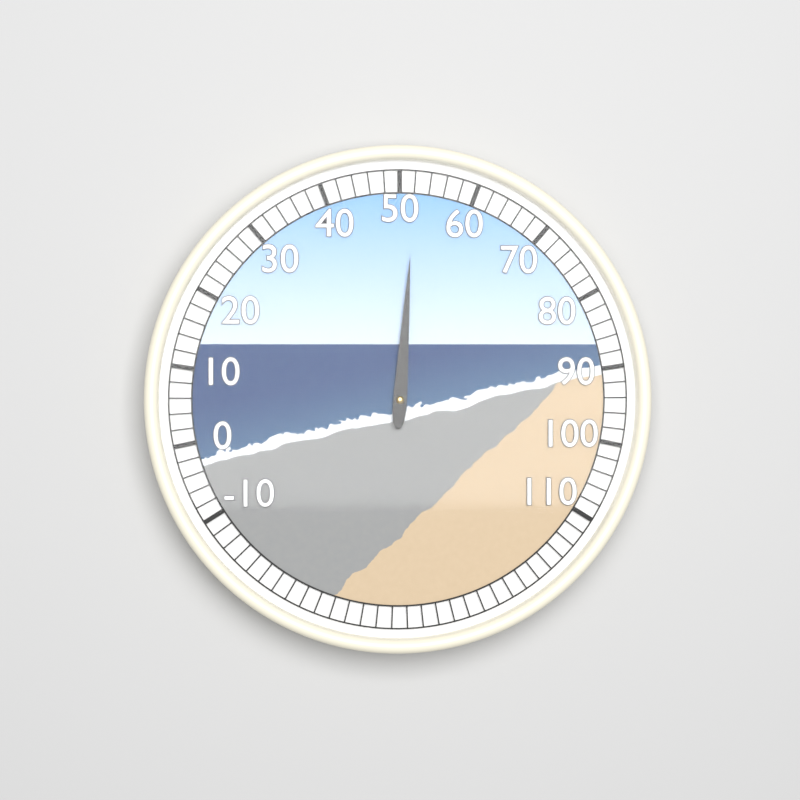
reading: 52 (no unit)
